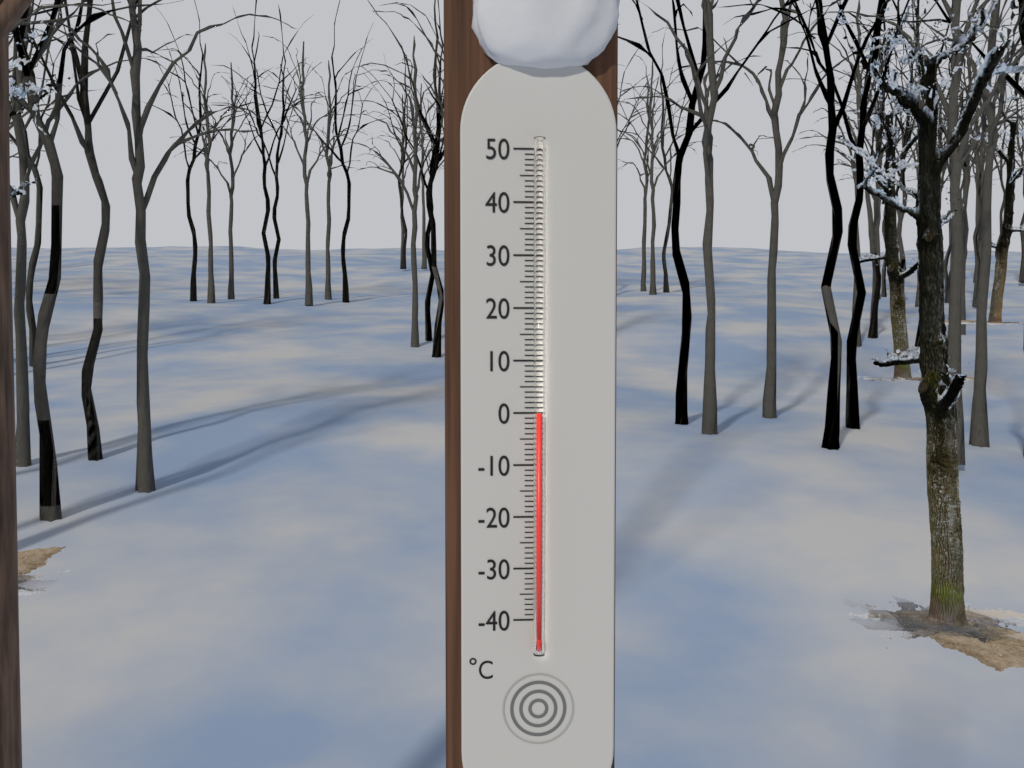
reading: 0 °C
